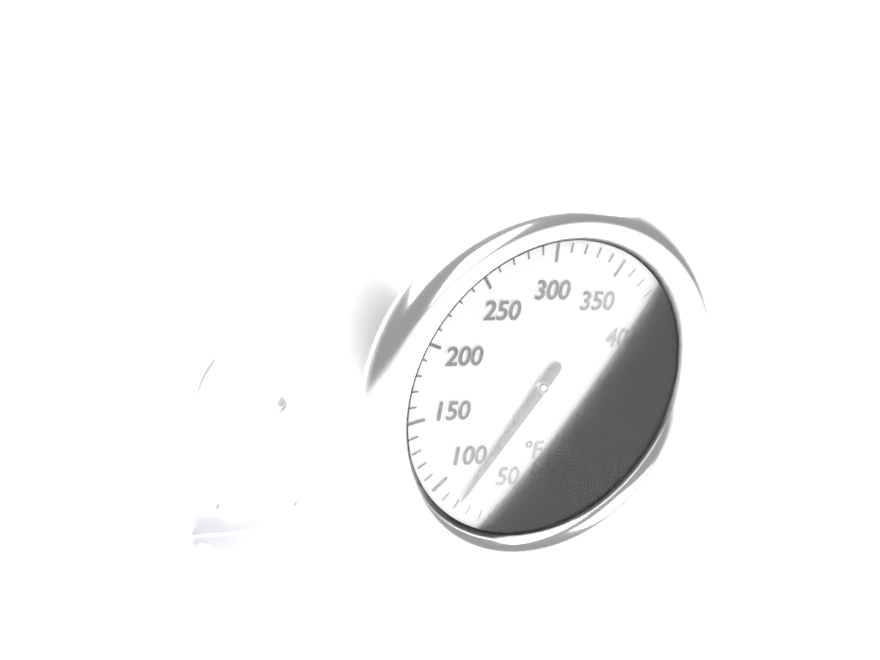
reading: 80 °F
